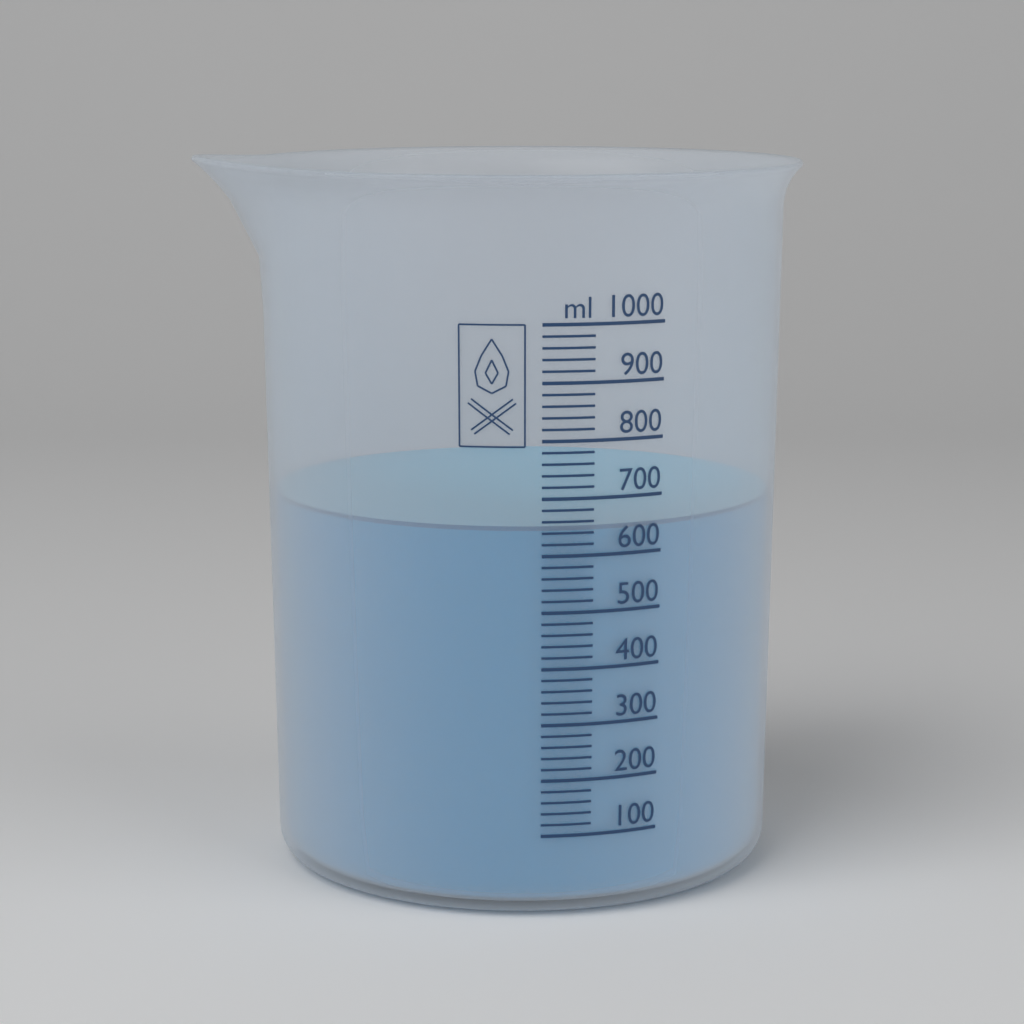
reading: 650 ml
